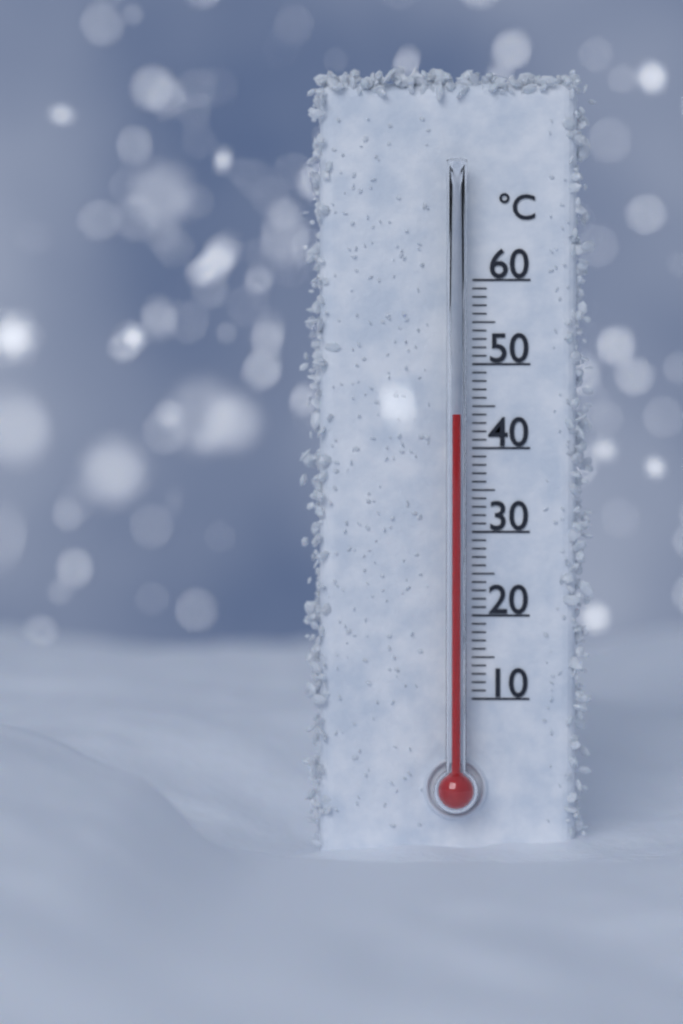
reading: 44 °C
